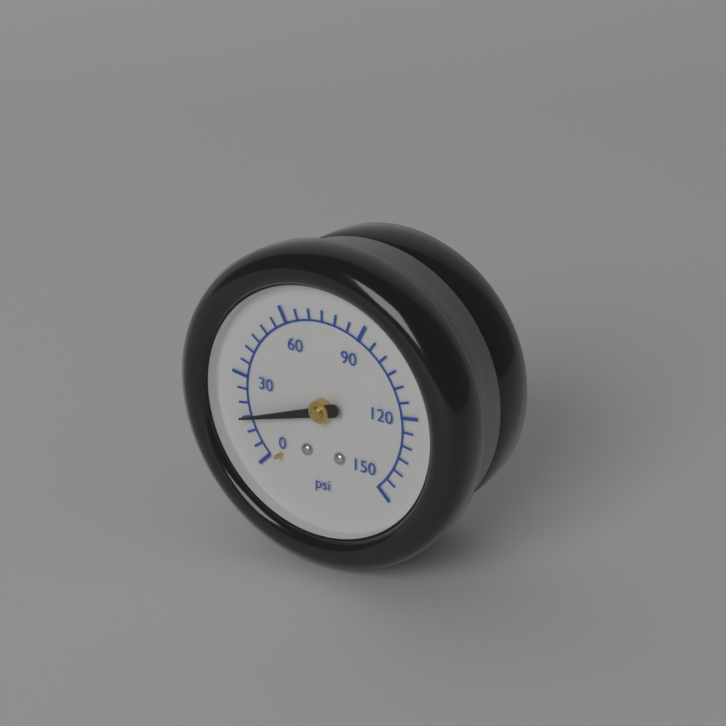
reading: 15 psi
